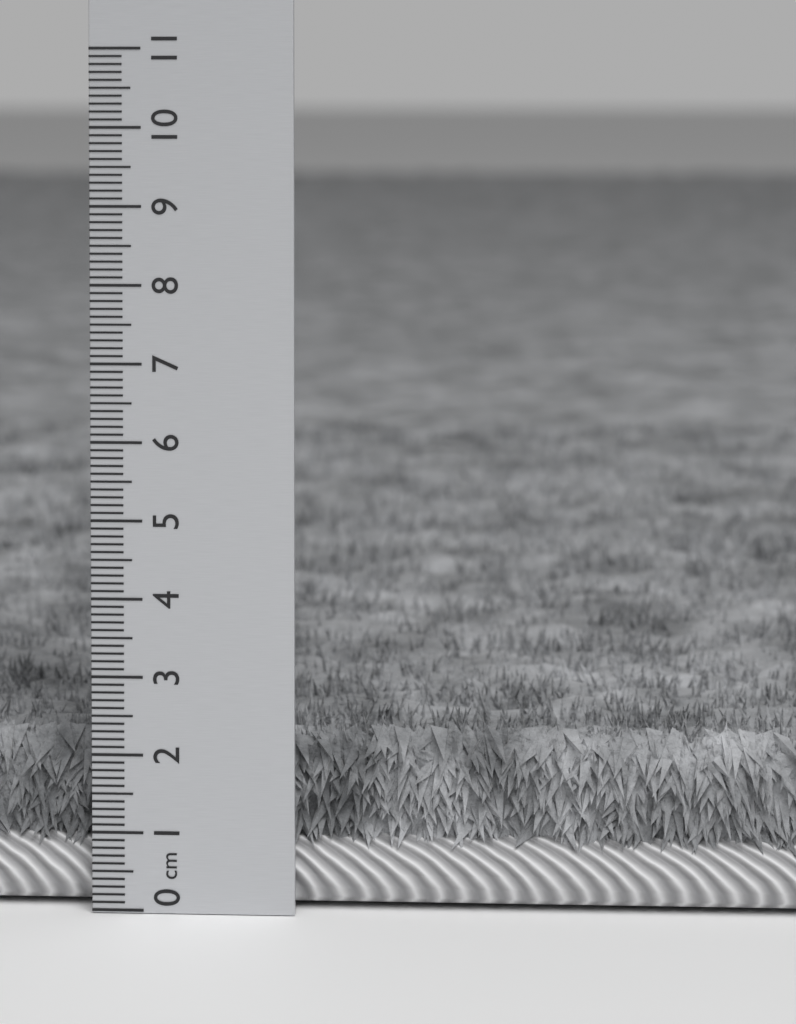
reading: 2.3 cm
